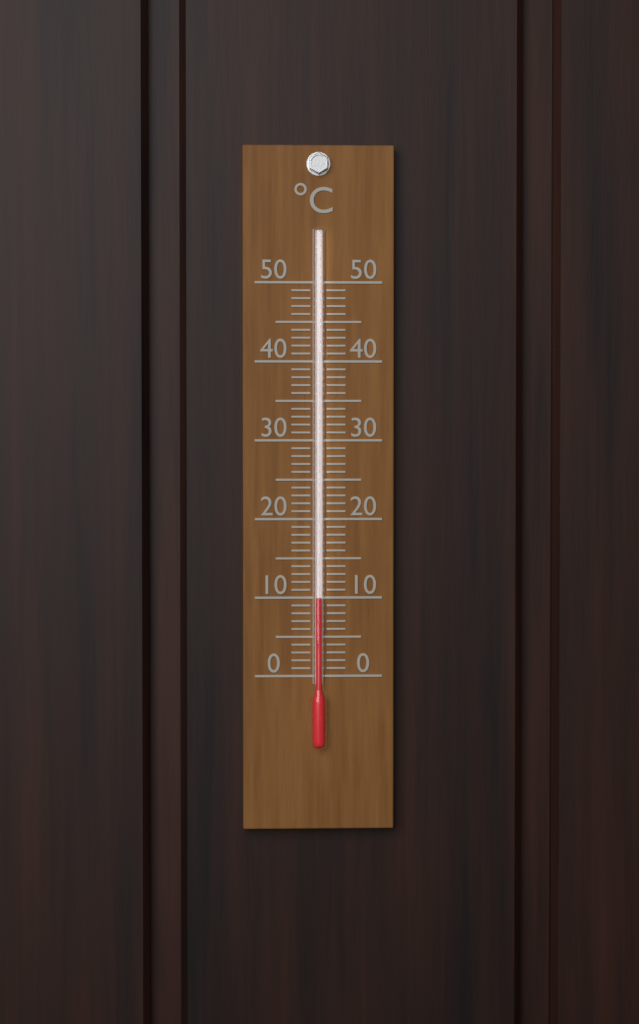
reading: 10 °C
